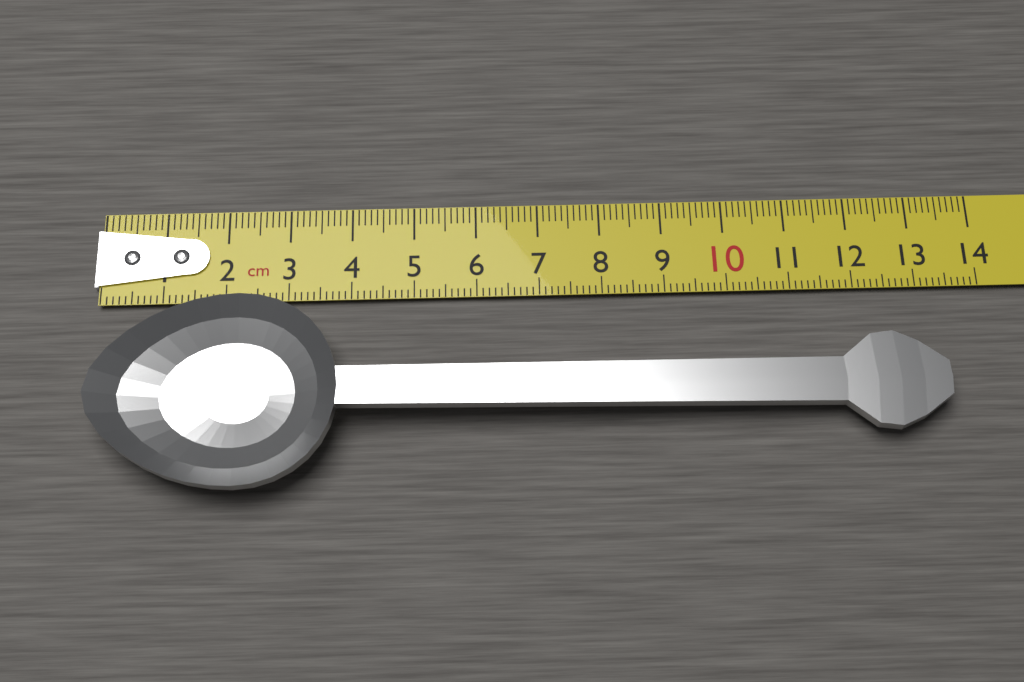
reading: 13.3 cm
